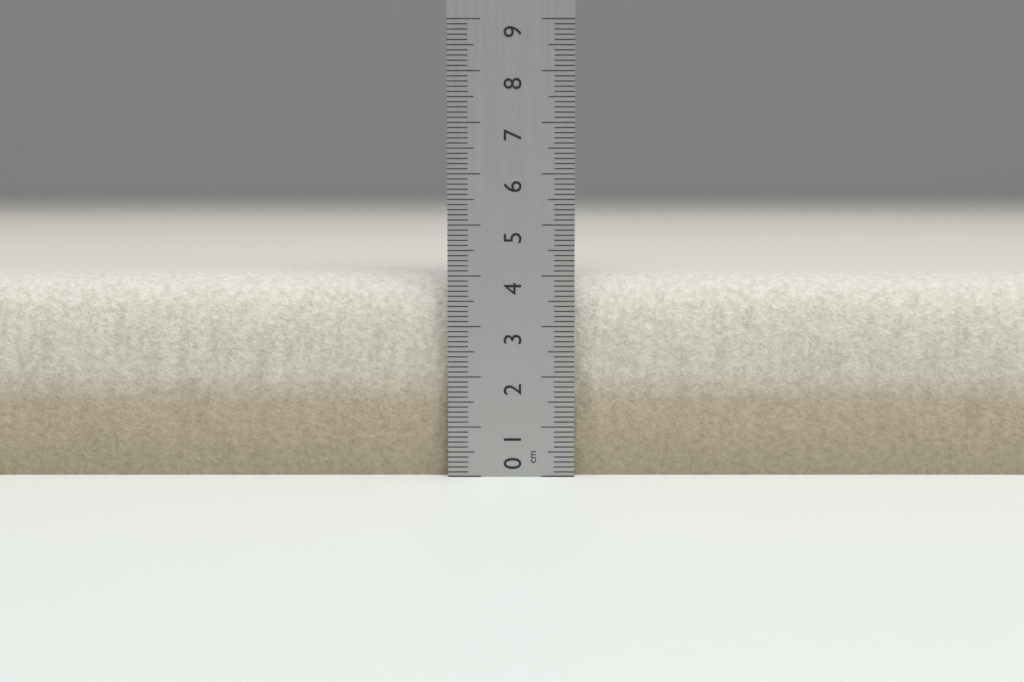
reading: 4.0 cm
